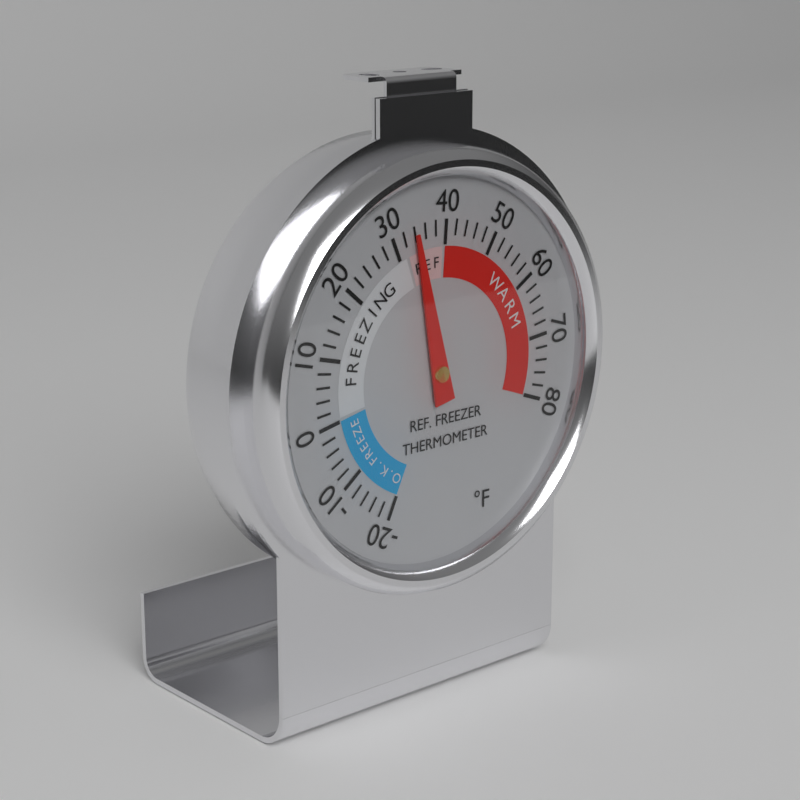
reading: 34 °F
